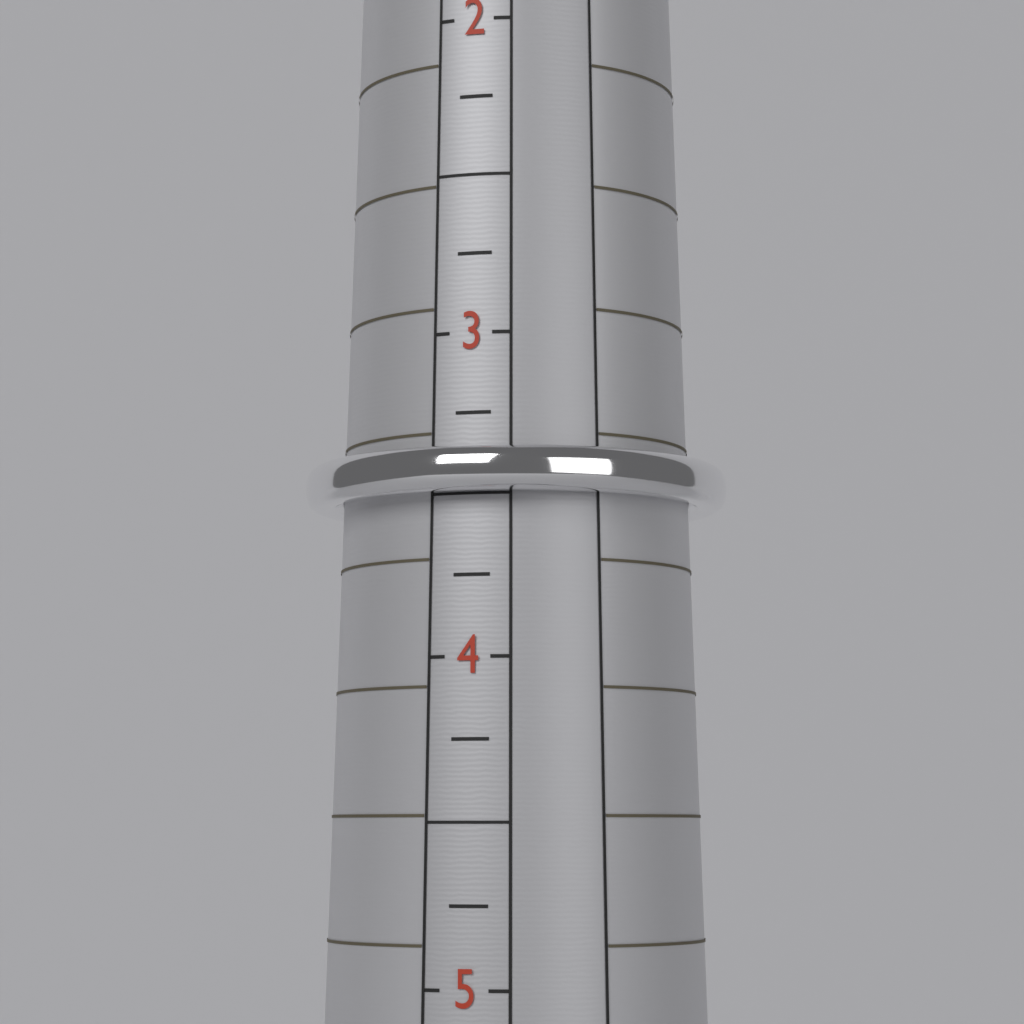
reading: 3.50 (no unit)
